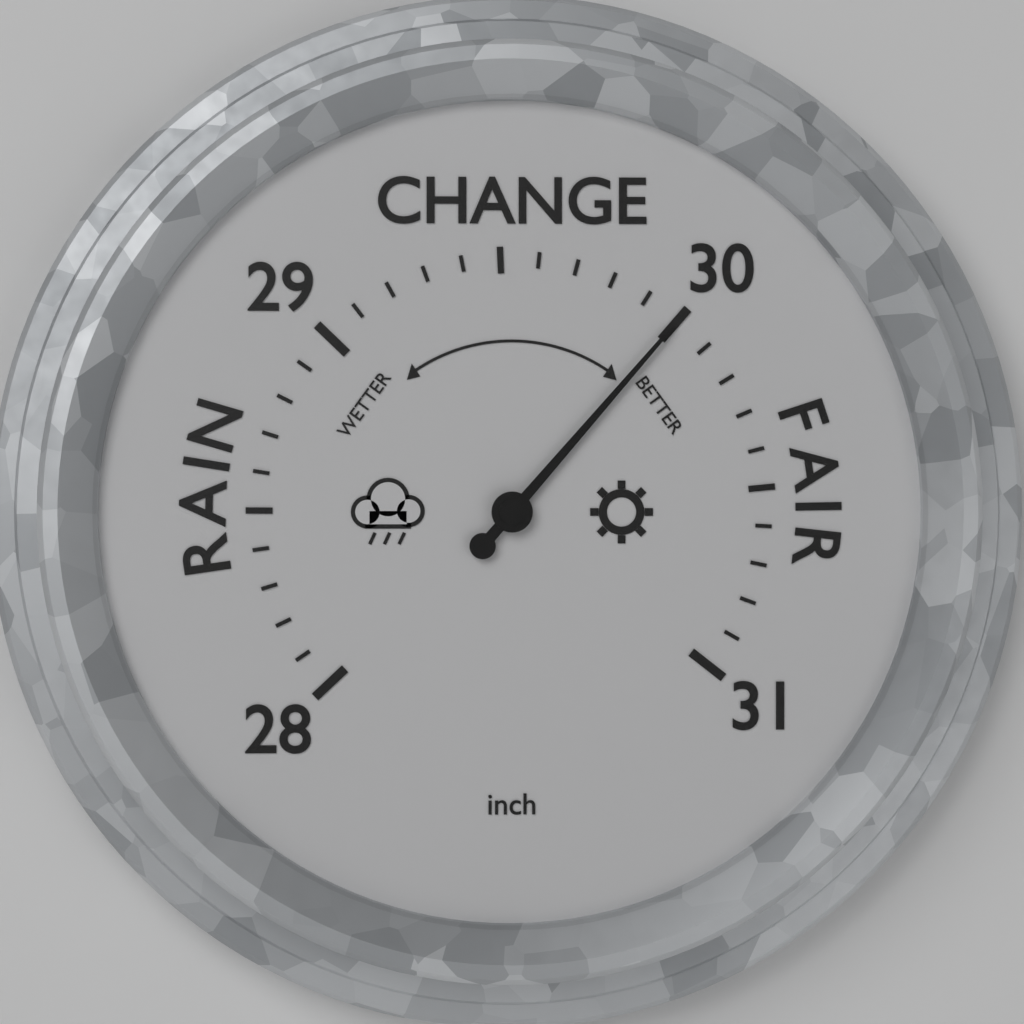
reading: 30.0 inch
